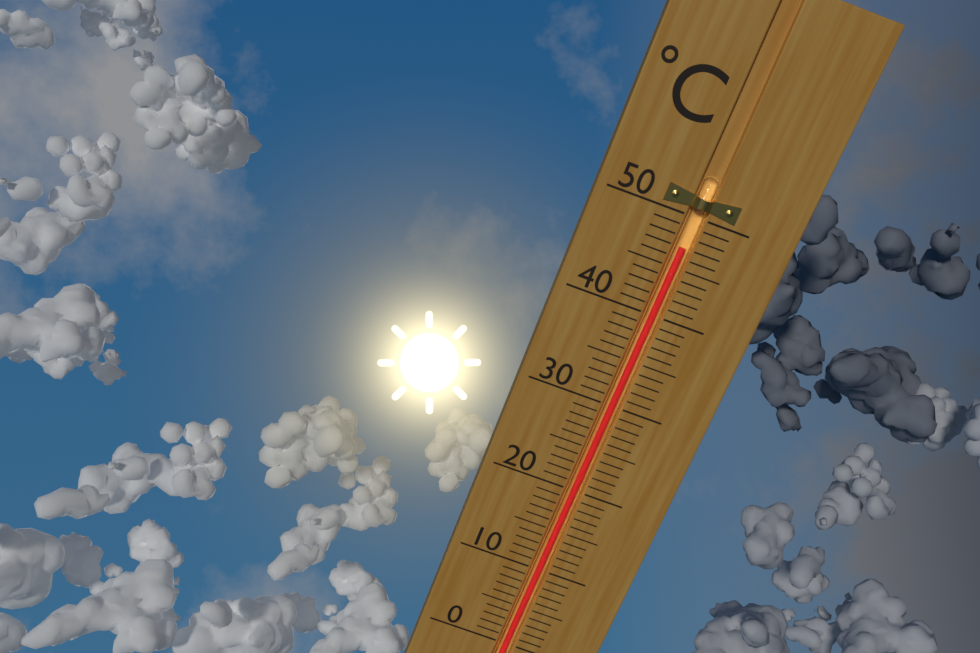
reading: 47 °C
